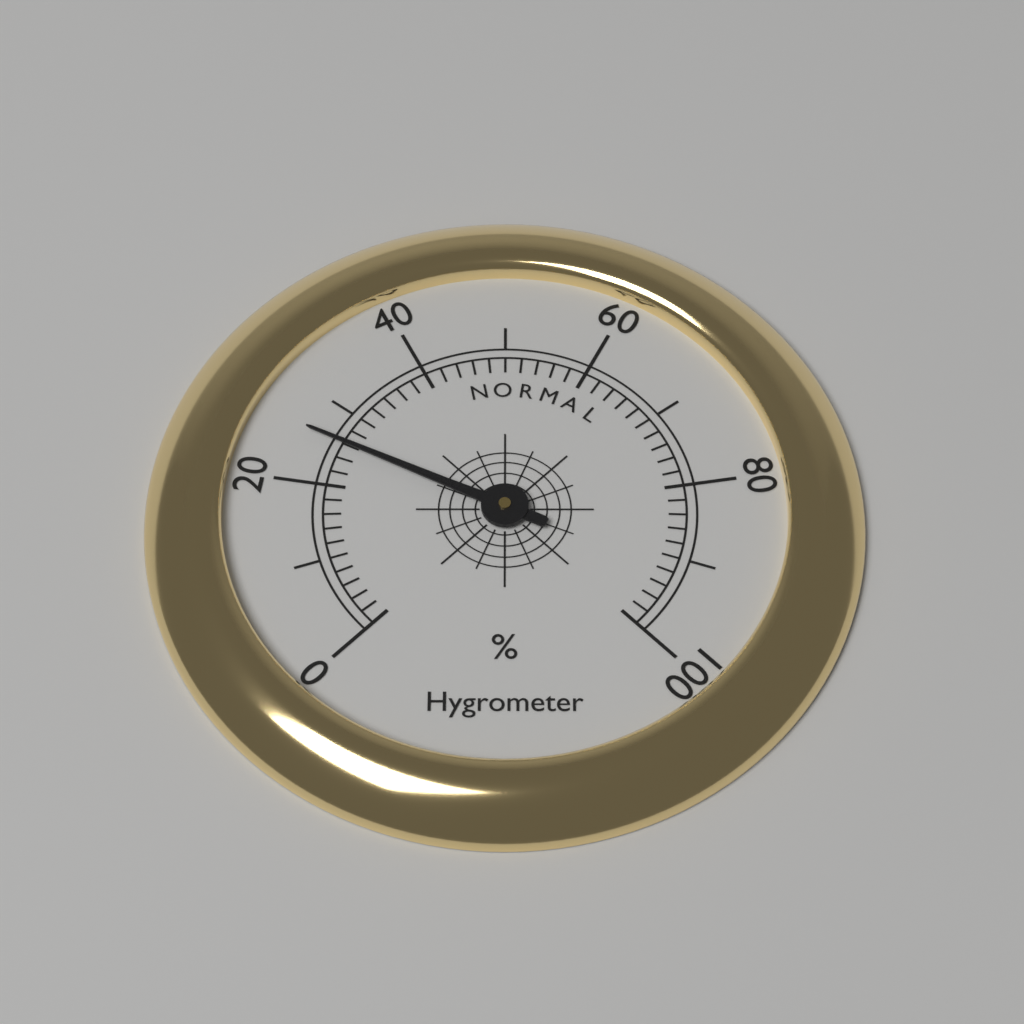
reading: 26 %
